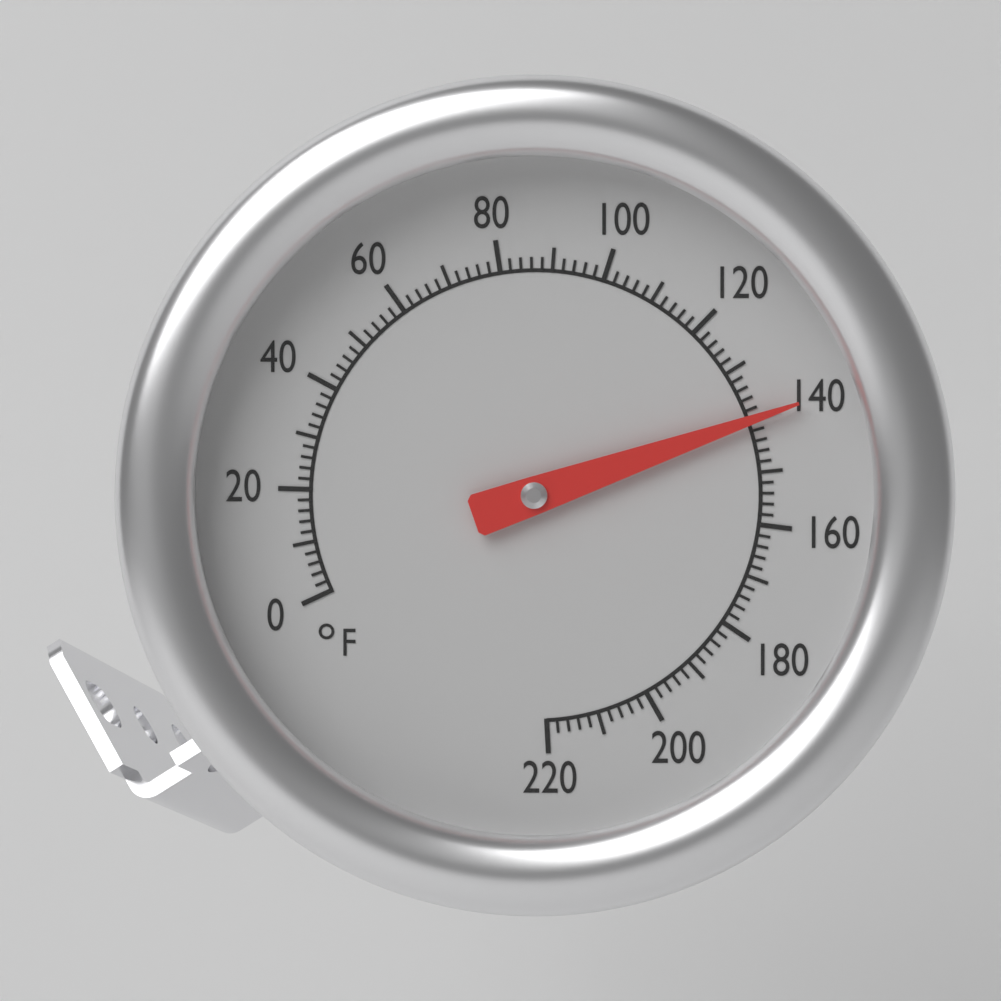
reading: 140 °F
